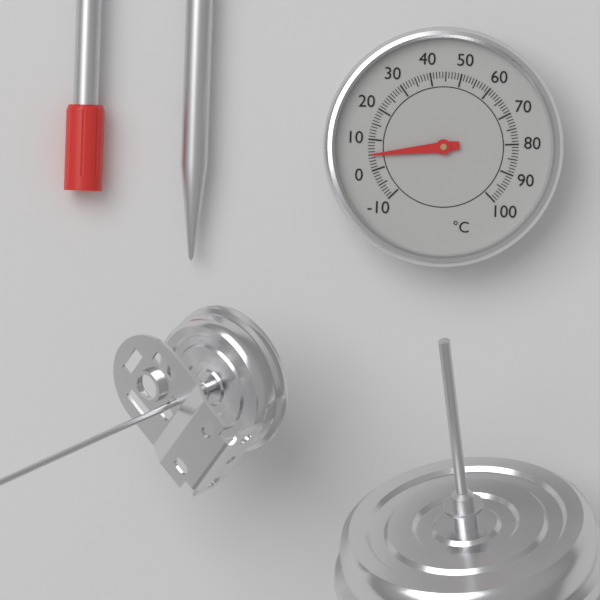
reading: 5 °C
